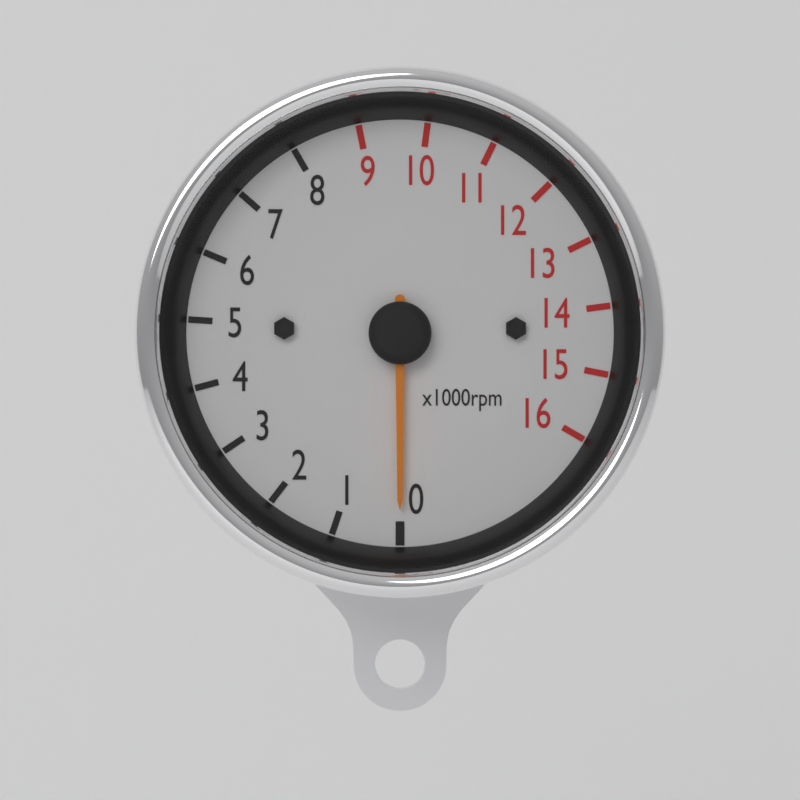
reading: 0 rpm
